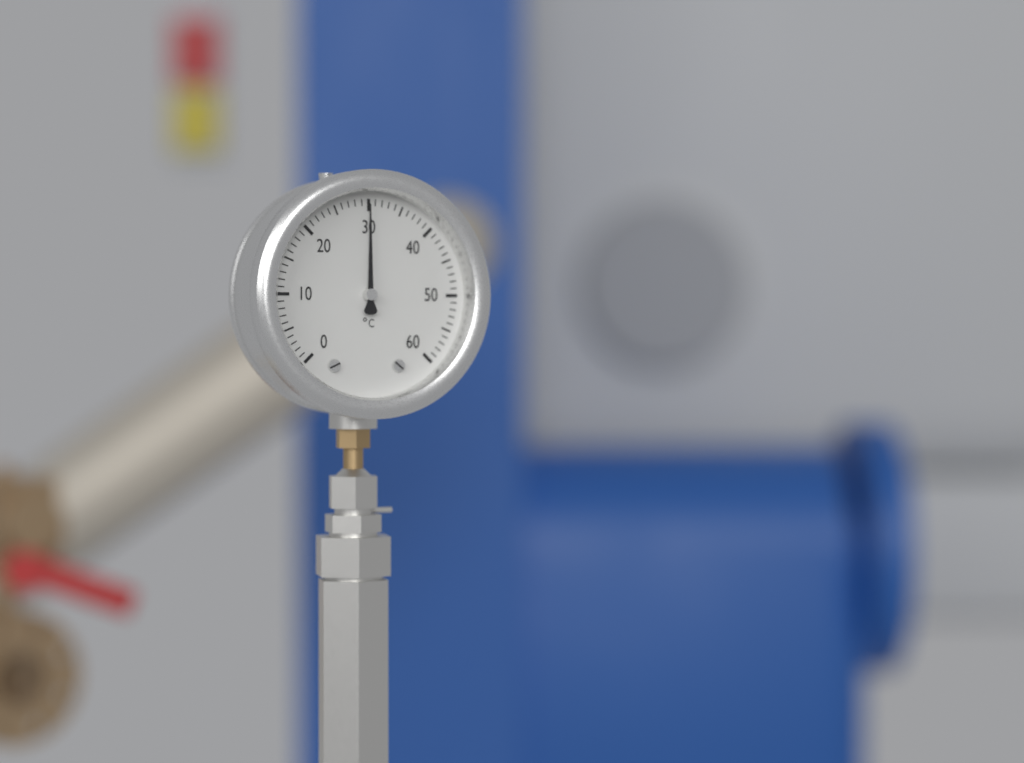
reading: 30 °C
